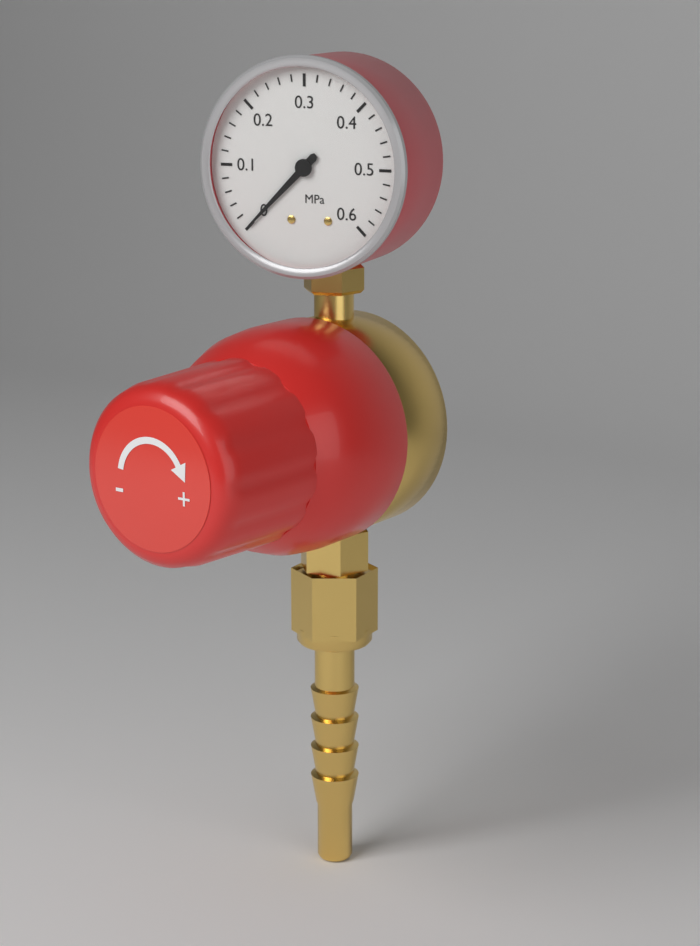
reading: 0.00 MPa
